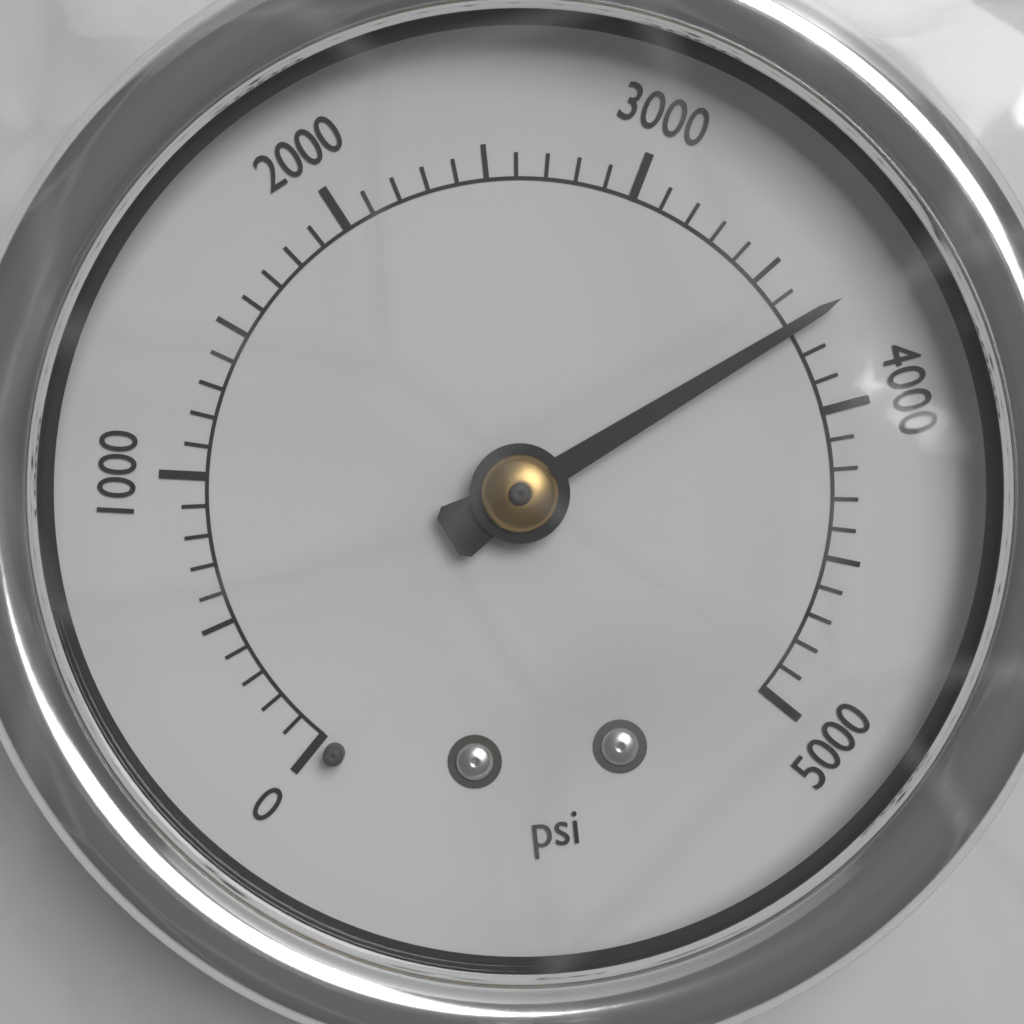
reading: 3700 psi
